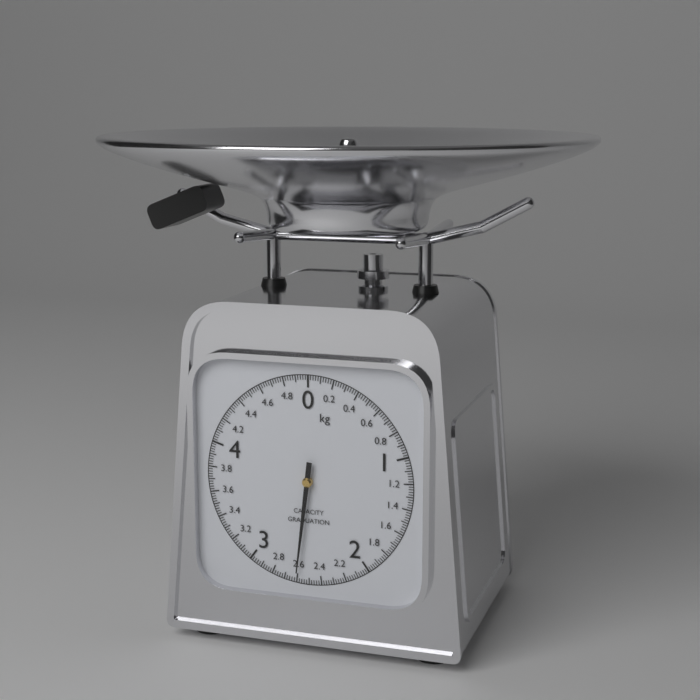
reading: 2.60 kg
